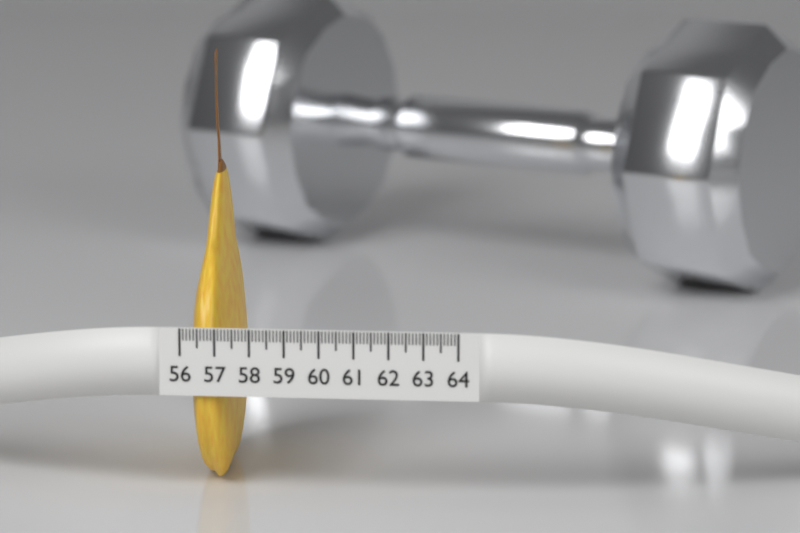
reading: 57.4 (no unit)
